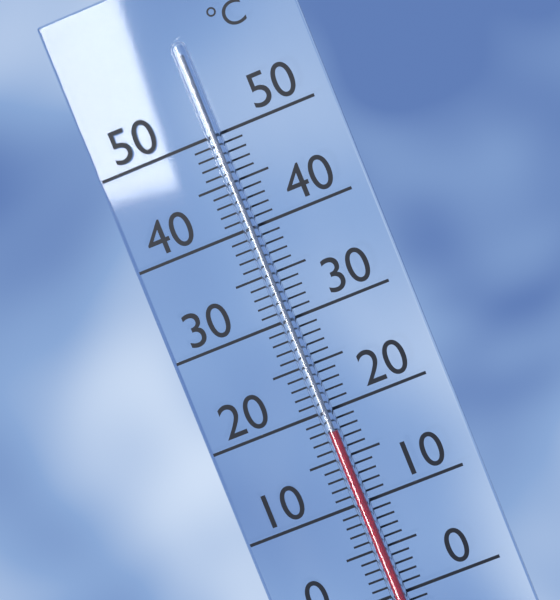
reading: 18 °C
